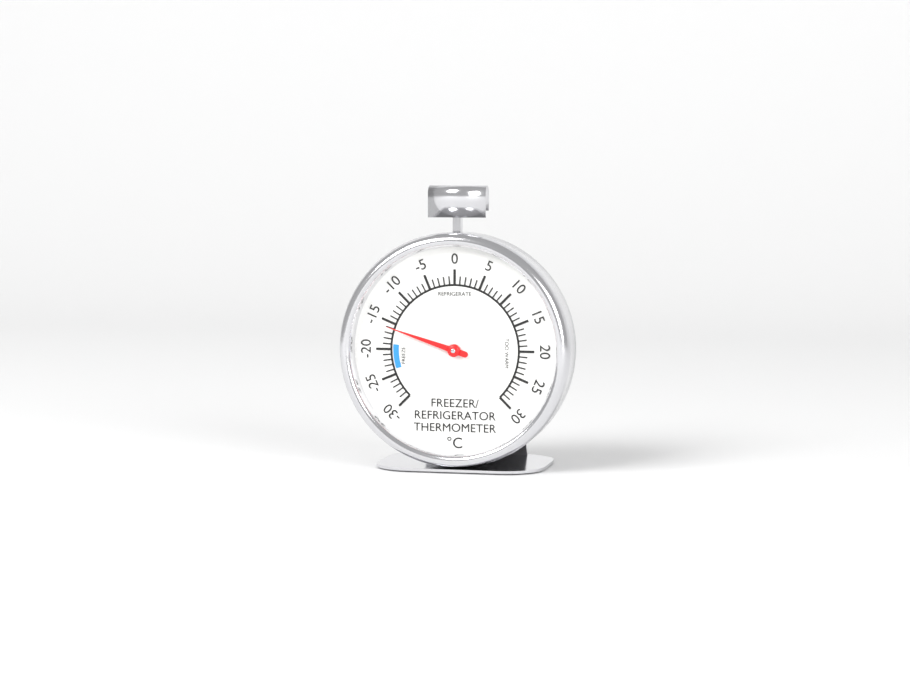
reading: -16 °C
